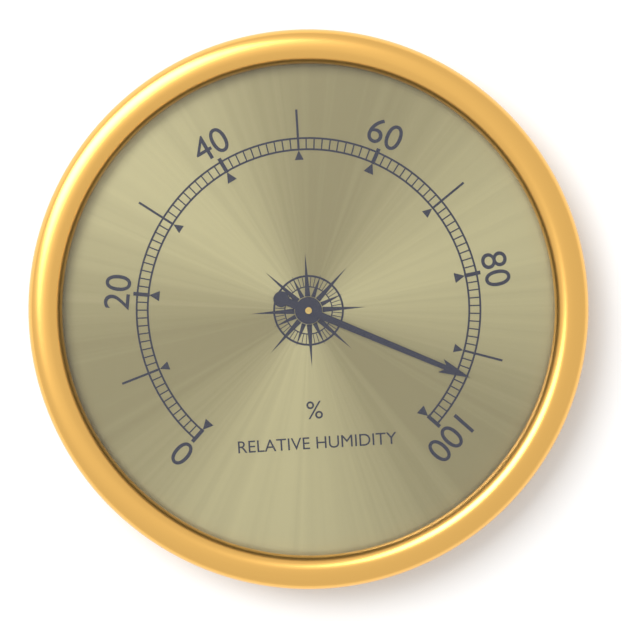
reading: 93 %
